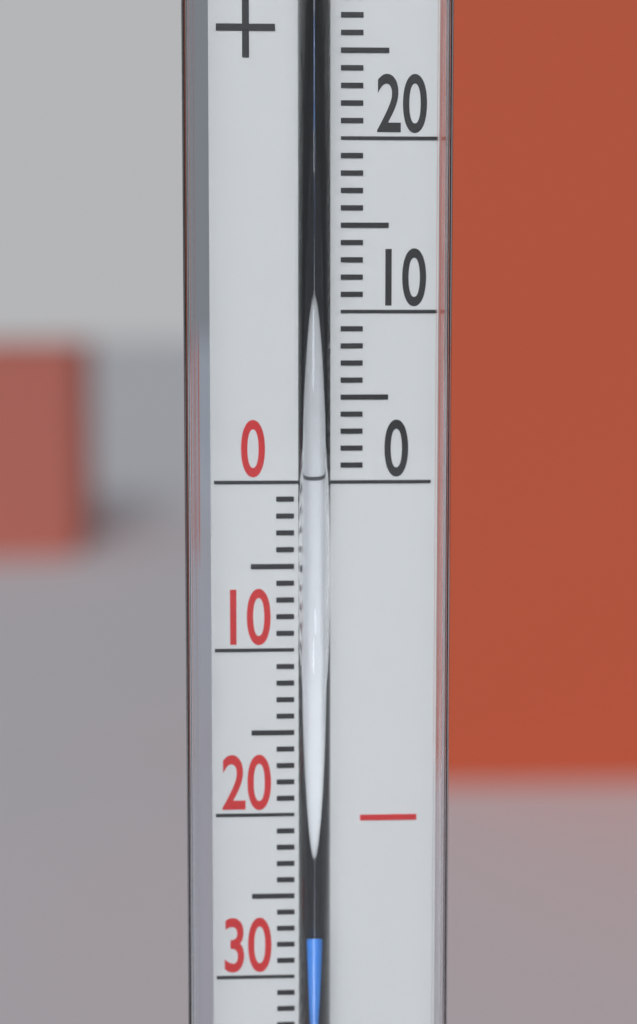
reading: -27 °C
